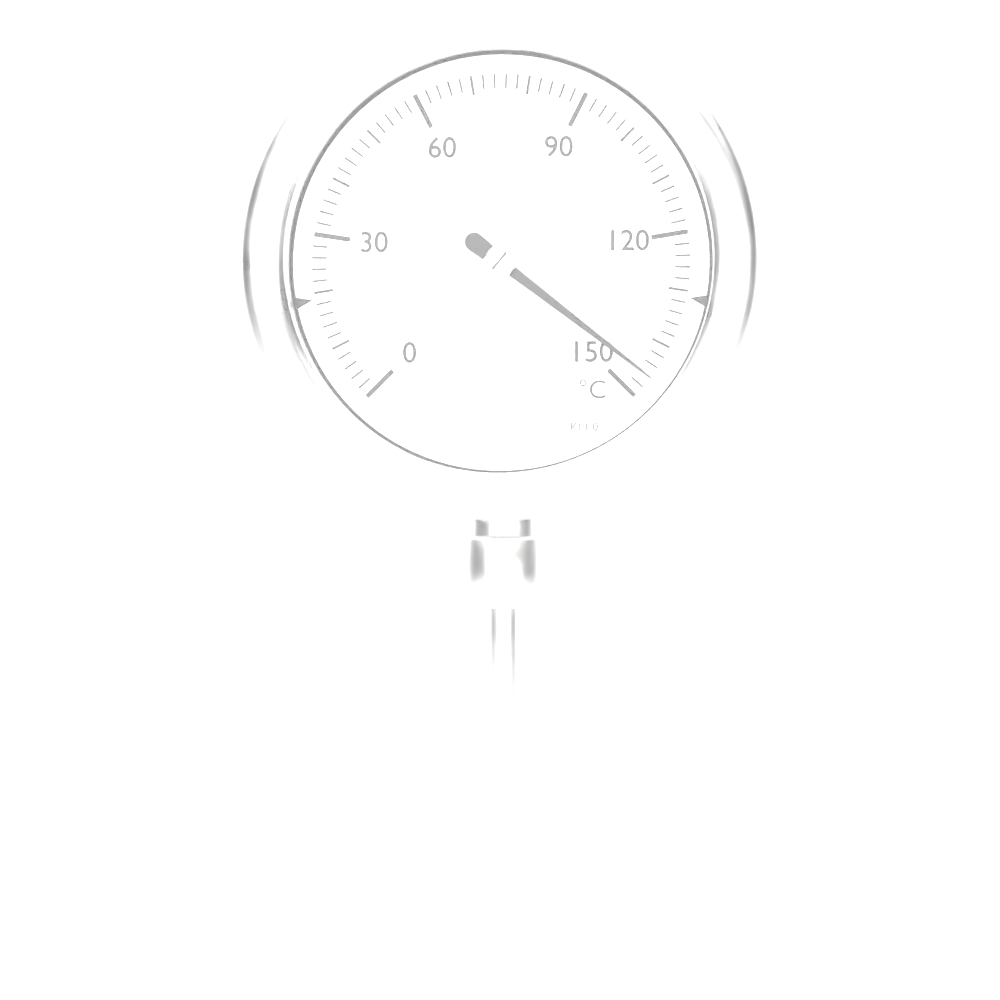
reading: 146 °C
